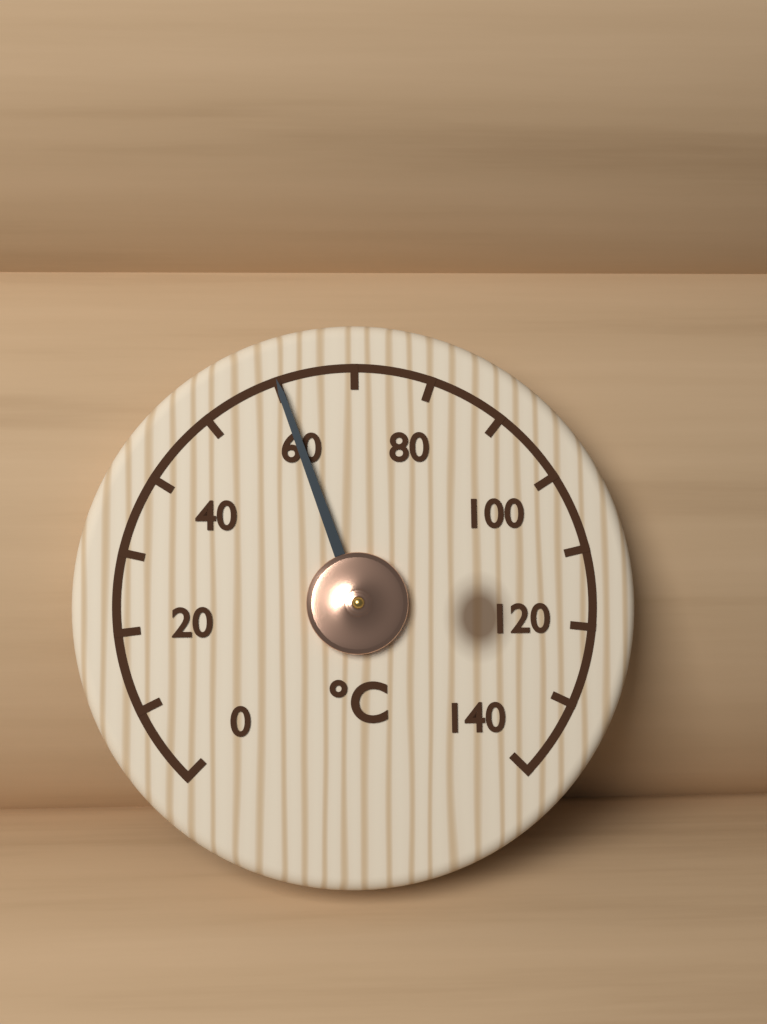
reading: 60 °C
